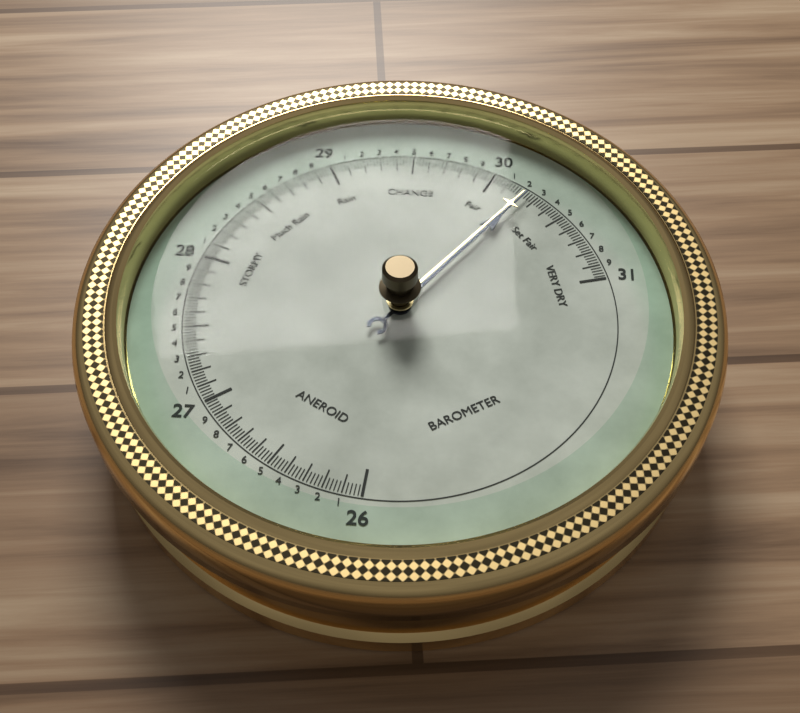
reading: 30.24 (no unit)
